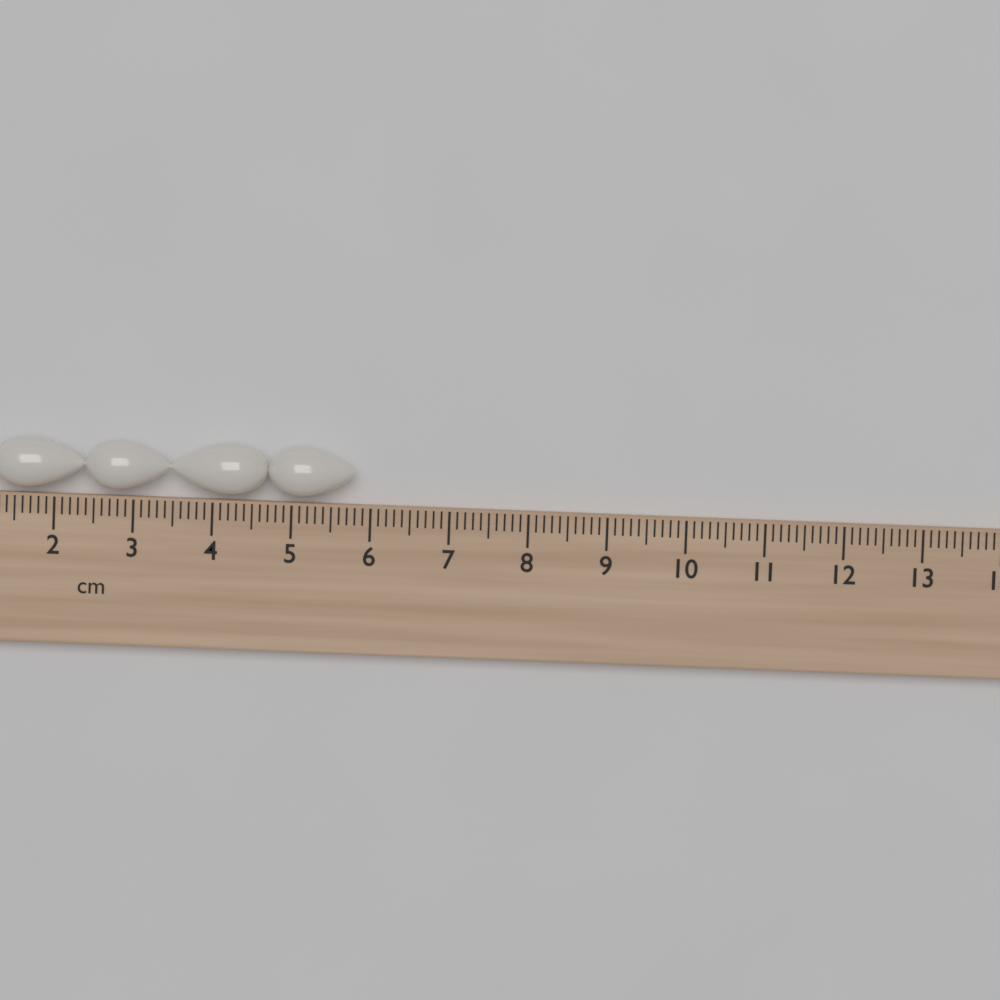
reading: 5.8 cm
